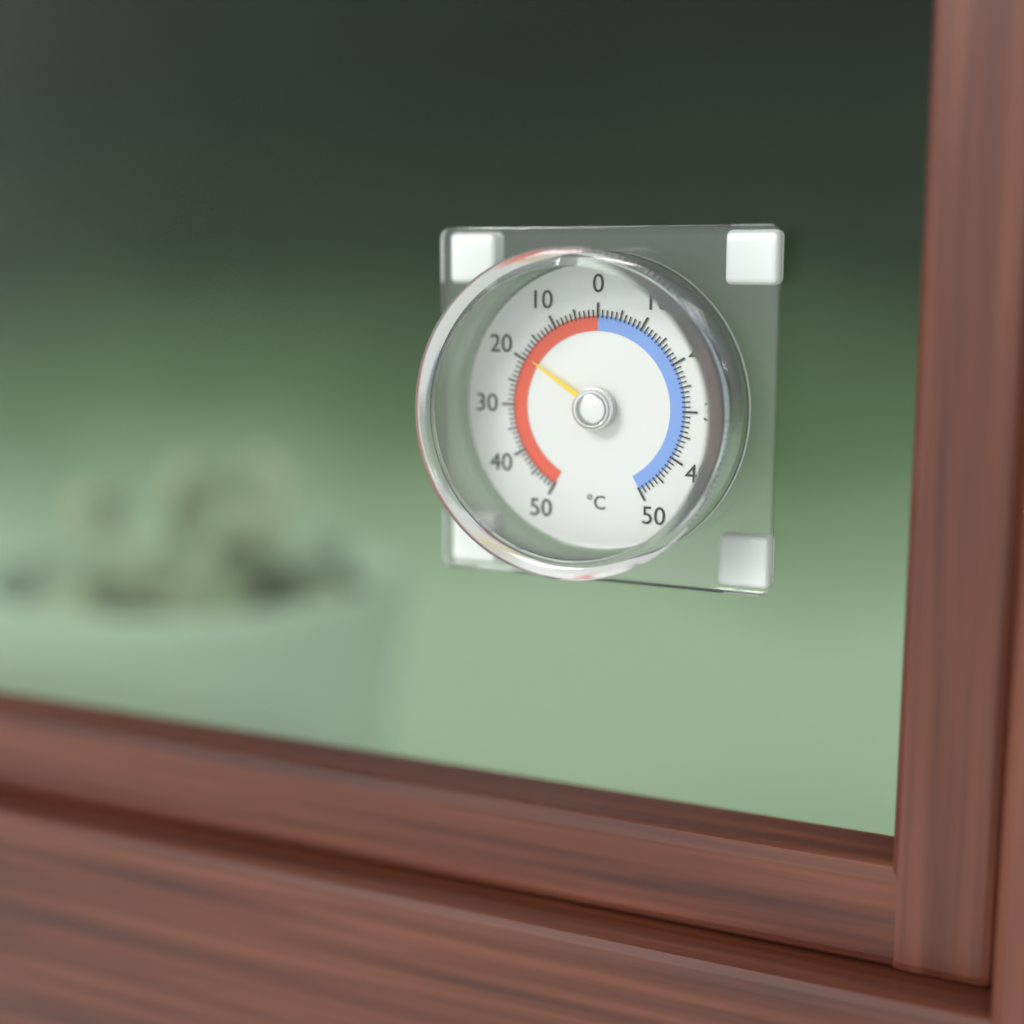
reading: 19 °C
